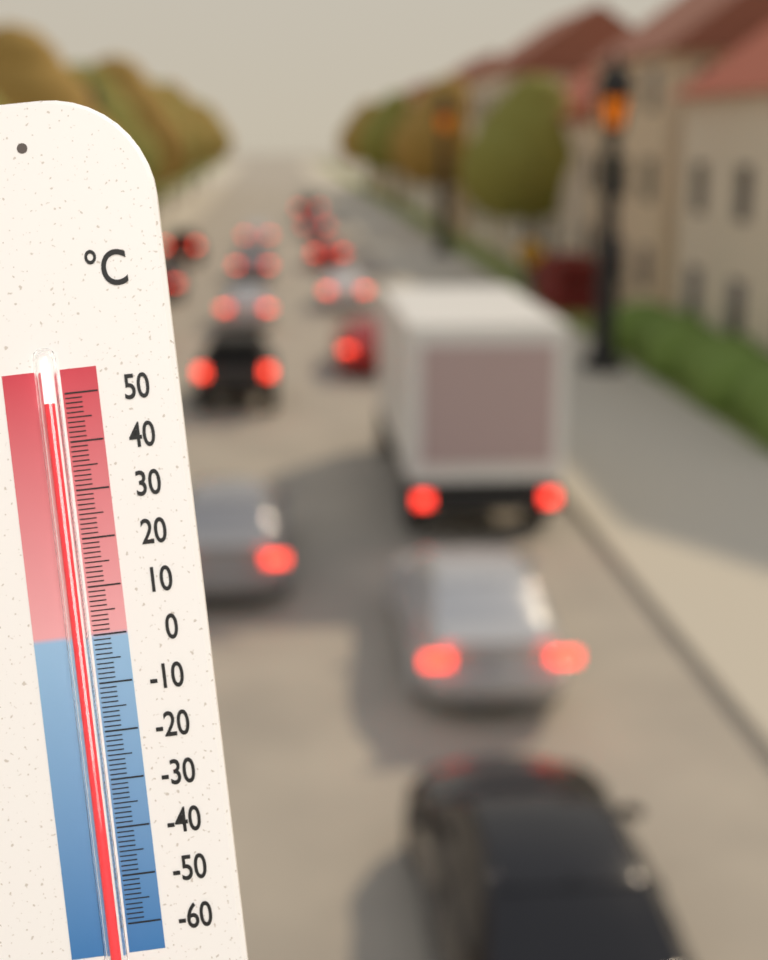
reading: 48 °C
